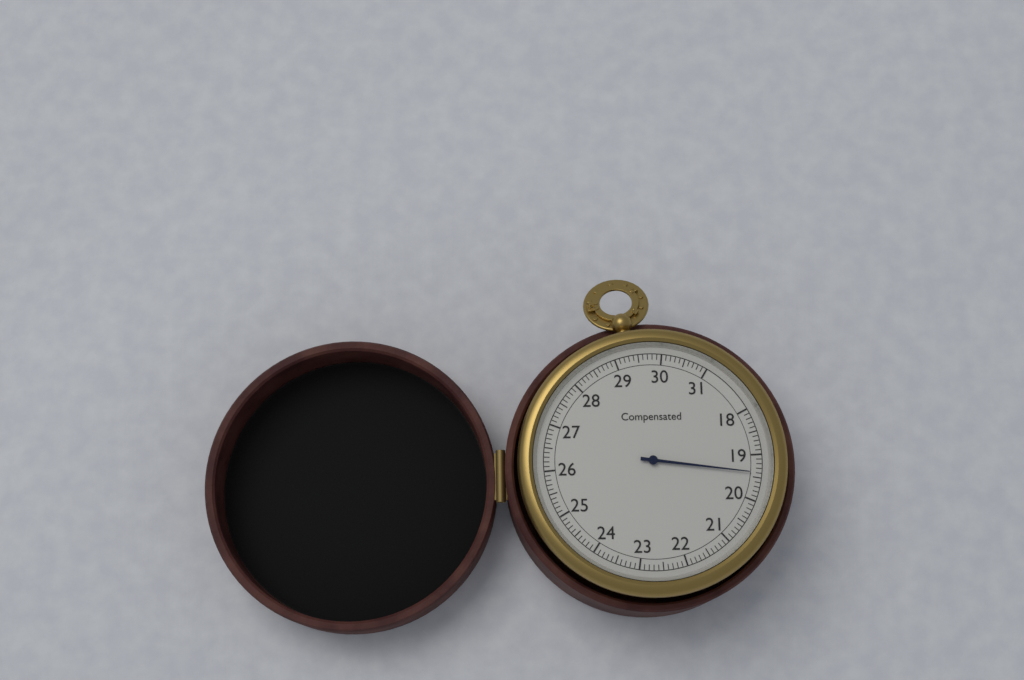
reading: 19.4 (no unit)
